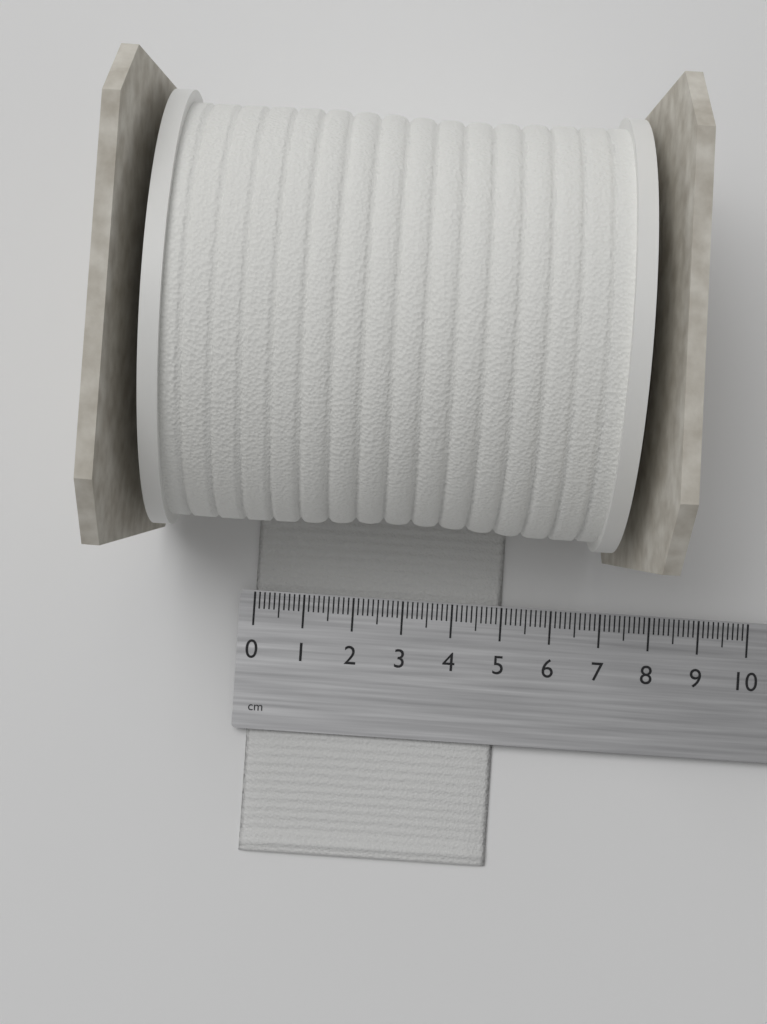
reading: 5.0 cm
